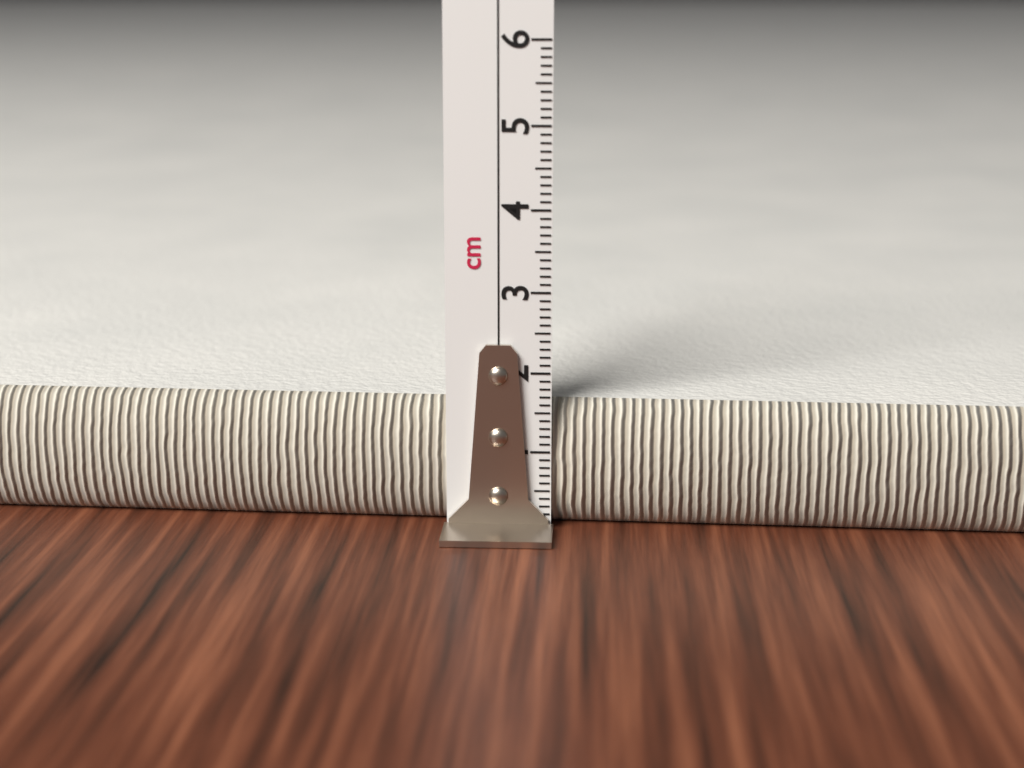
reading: 1.6 cm
